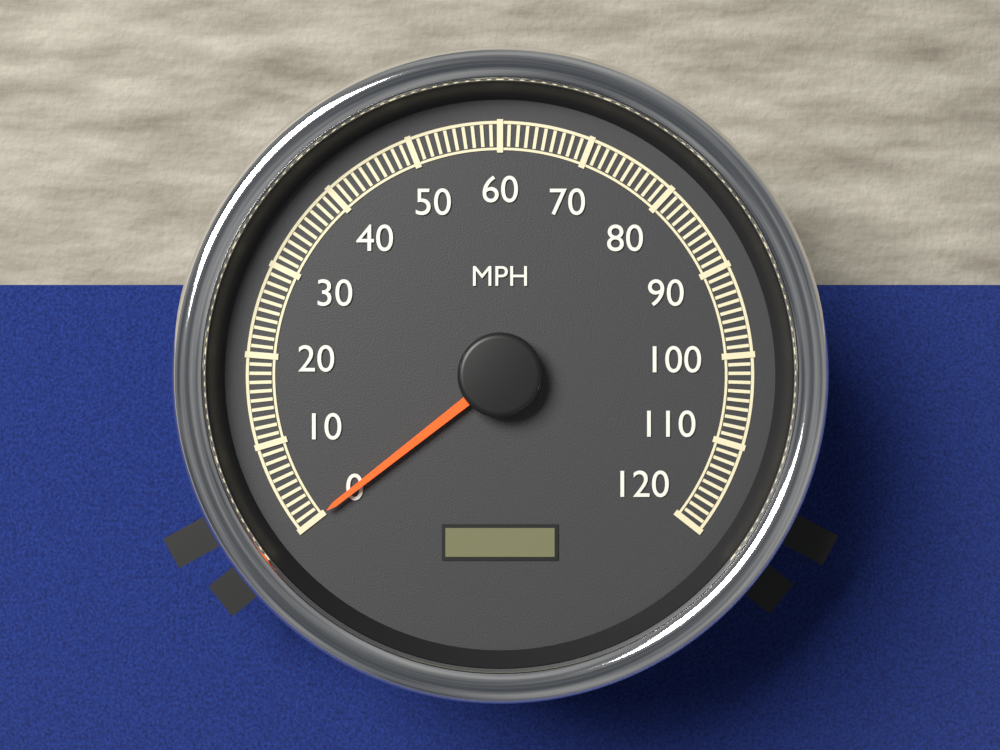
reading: 0 MPH
